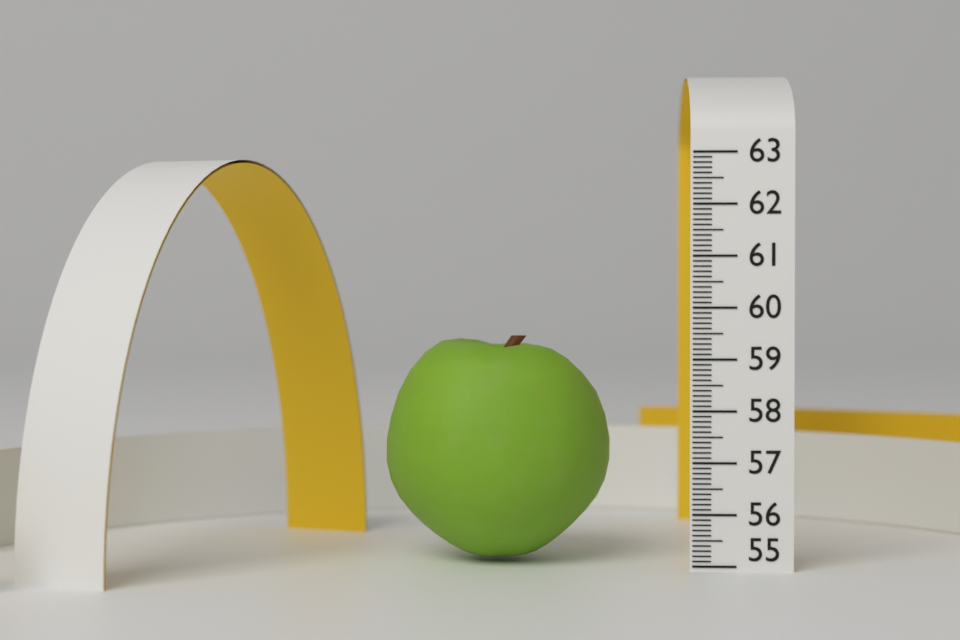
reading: 59.4 (no unit)
